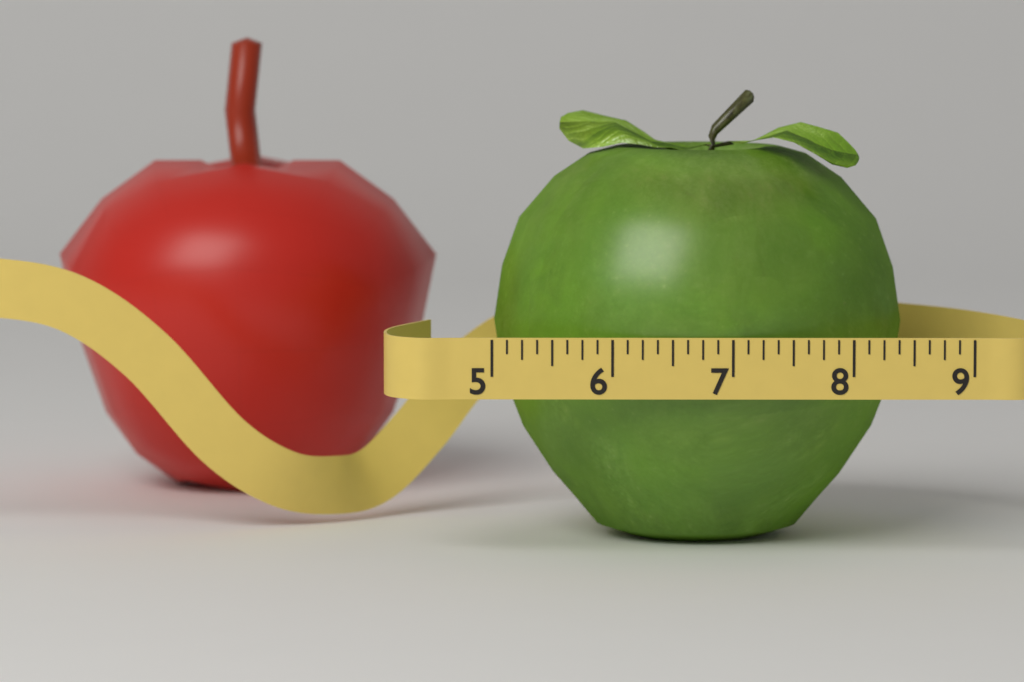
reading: 8.500 (no unit)
